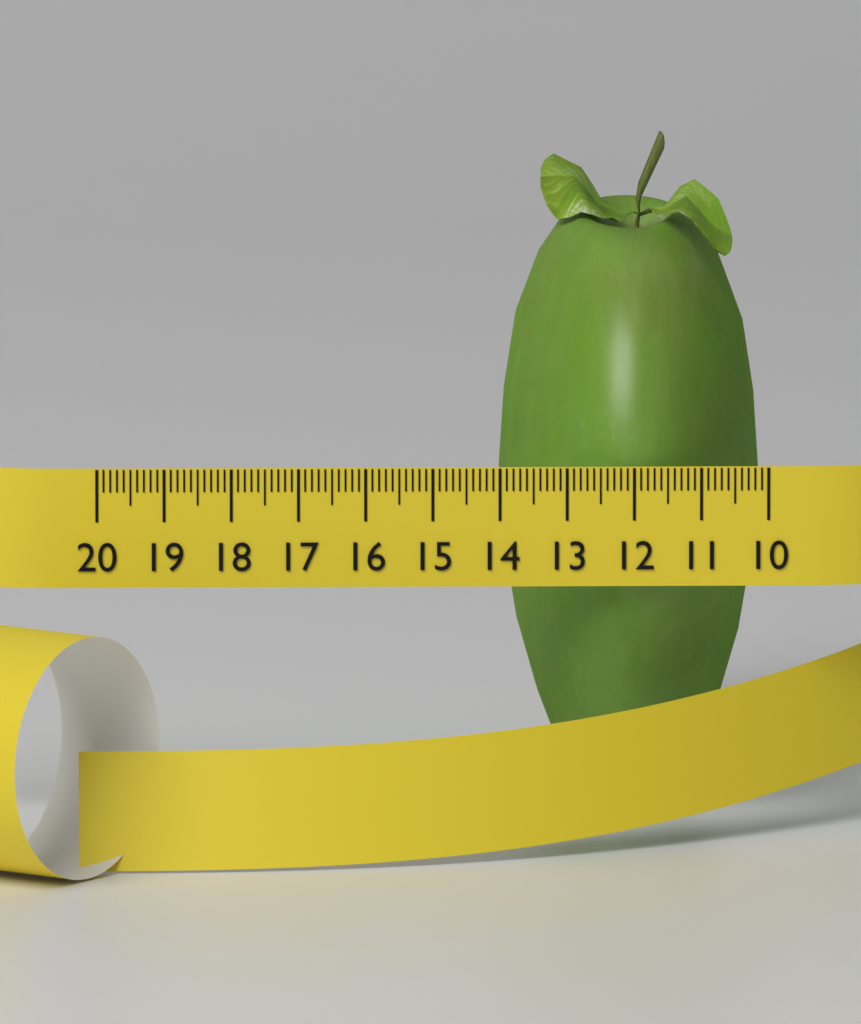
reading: 13.9 (no unit)
